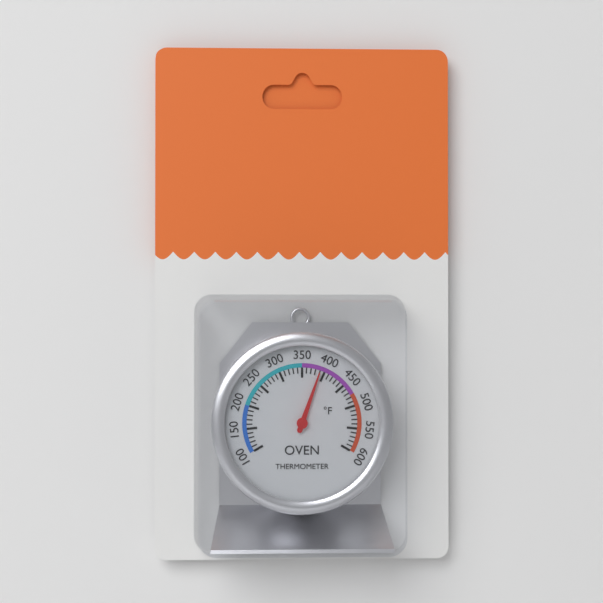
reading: 390 °F
